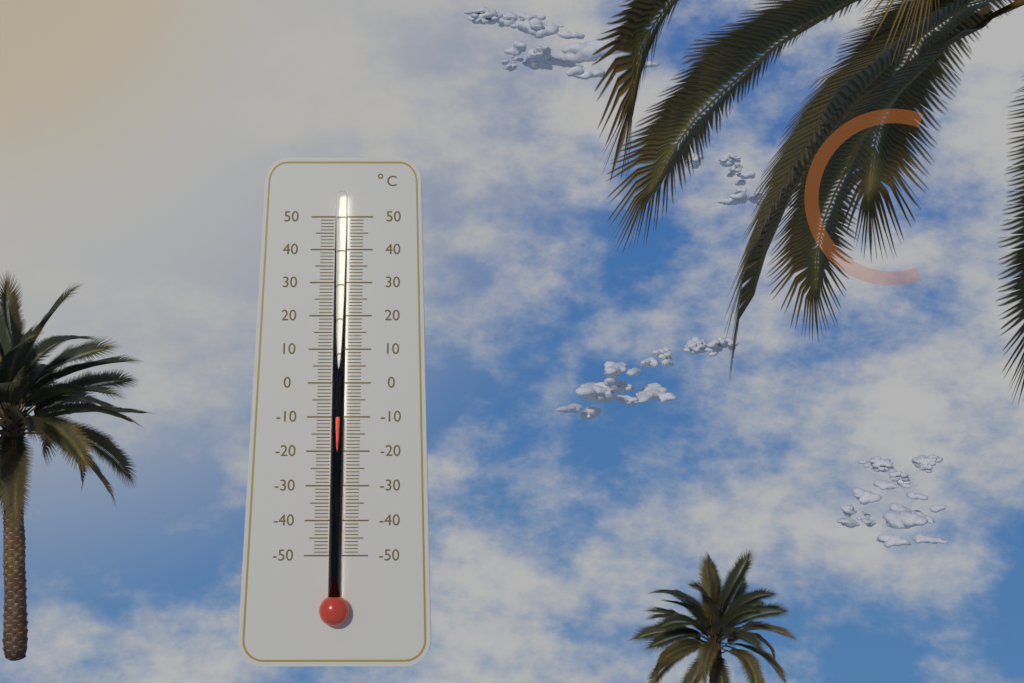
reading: -10 °C
